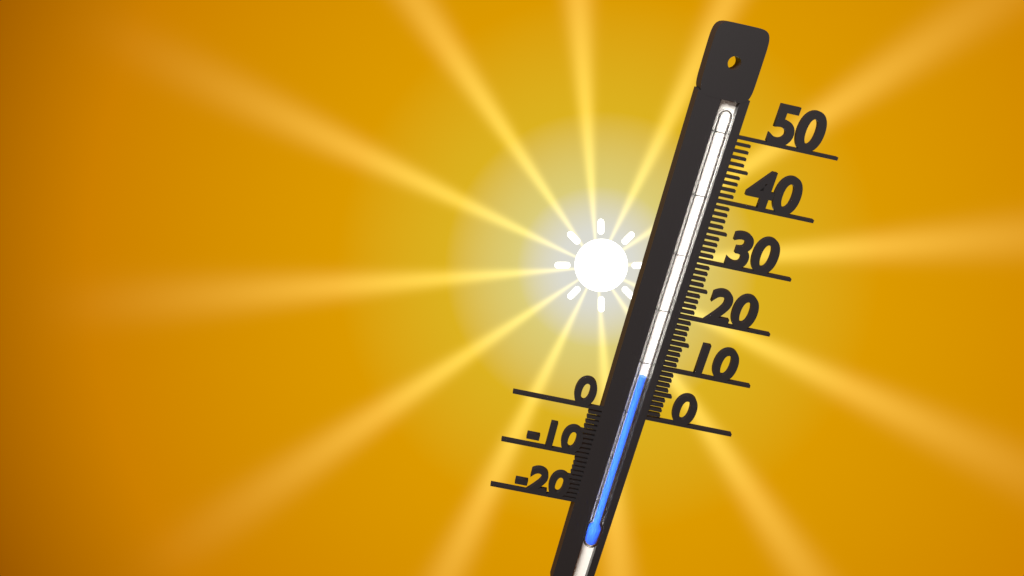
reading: 8 (no unit)
